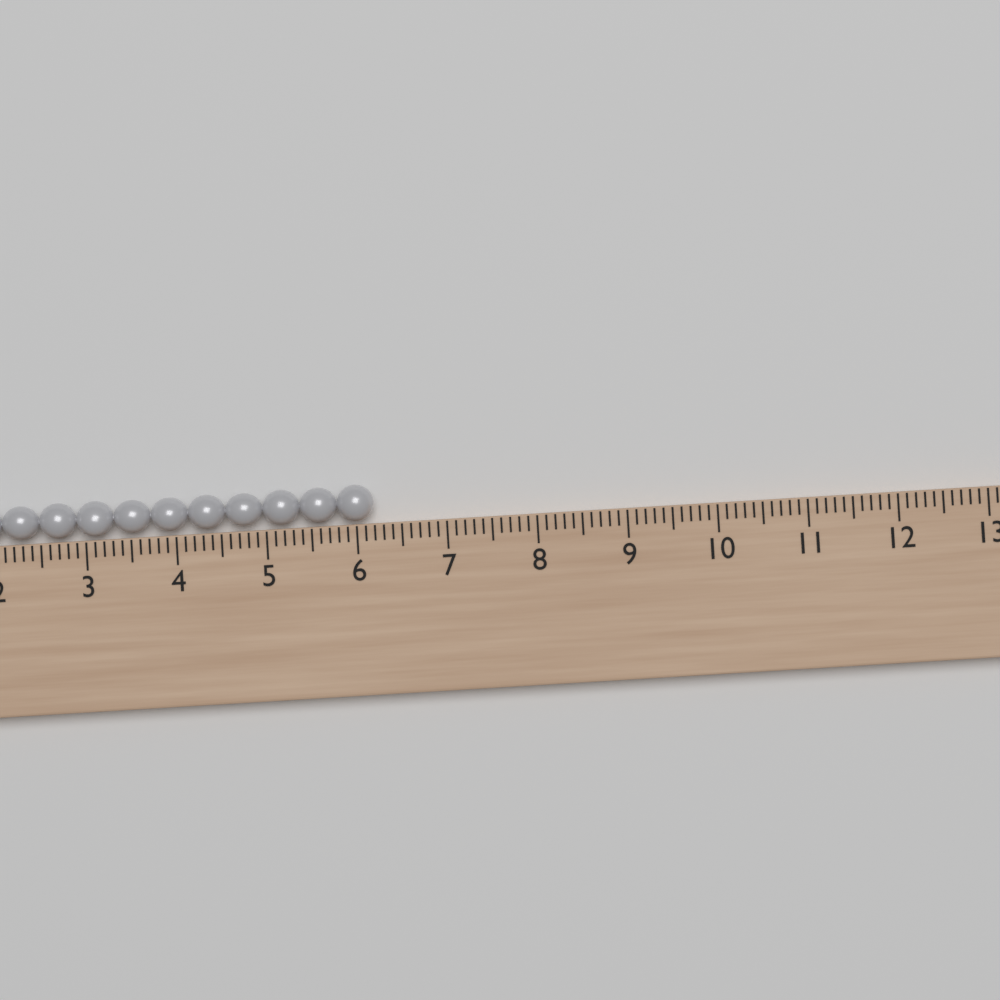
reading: 6.2 (no unit)
